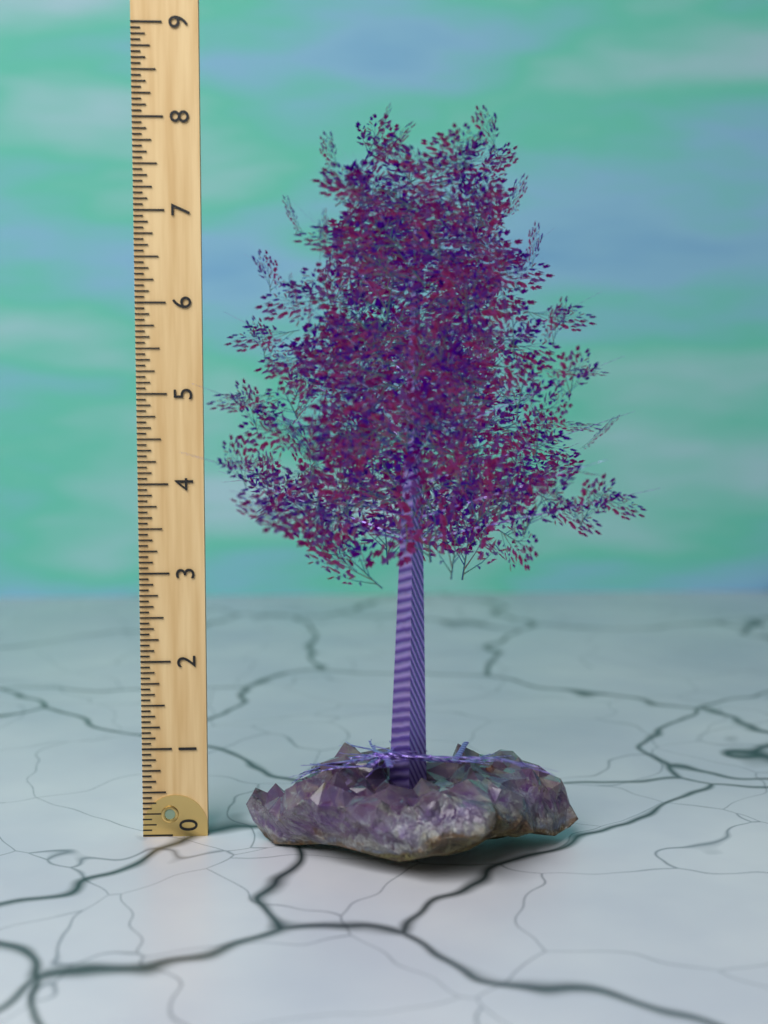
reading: 8.0000 (no unit)
